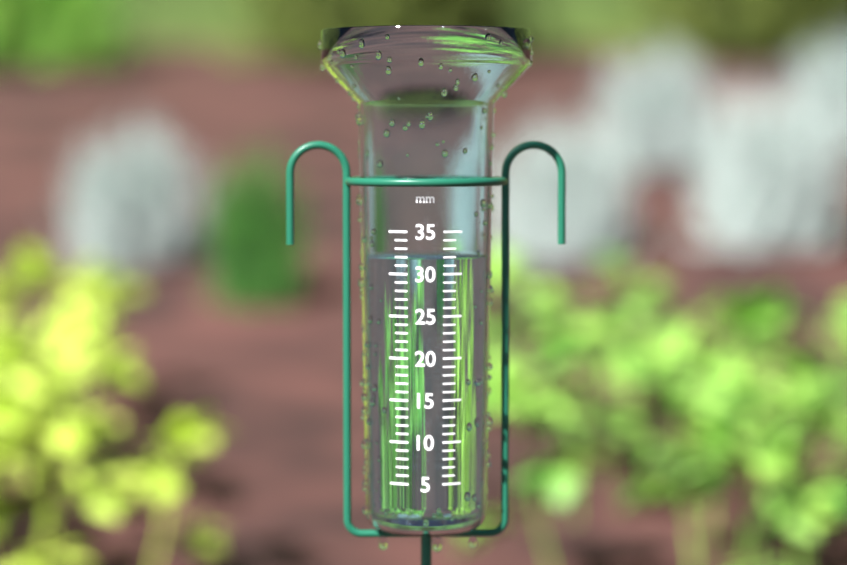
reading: 32 mm
